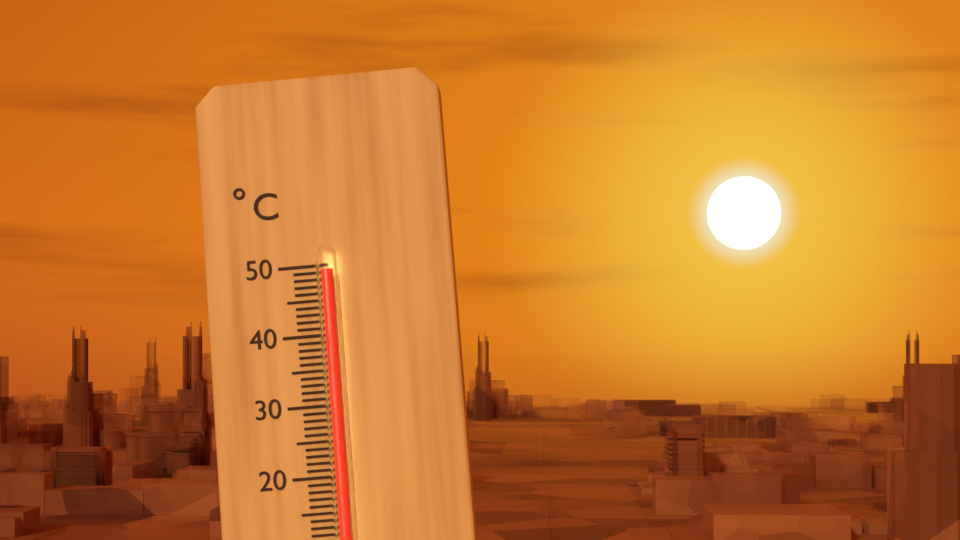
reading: 49 °C
